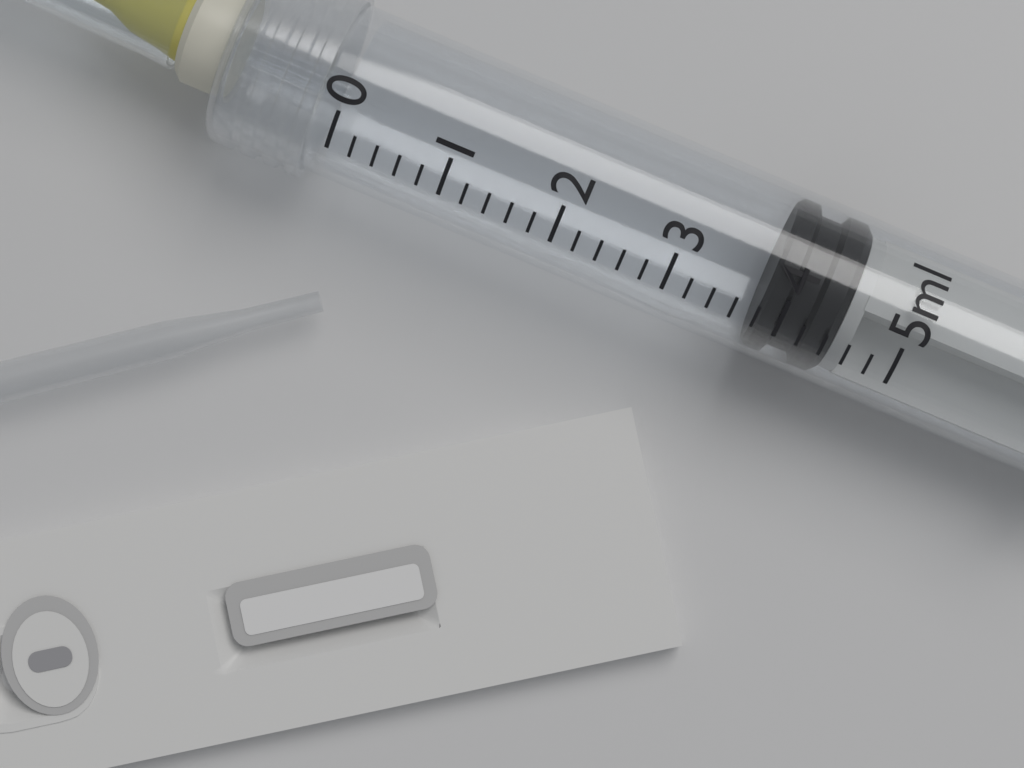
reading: 3.8 ml
